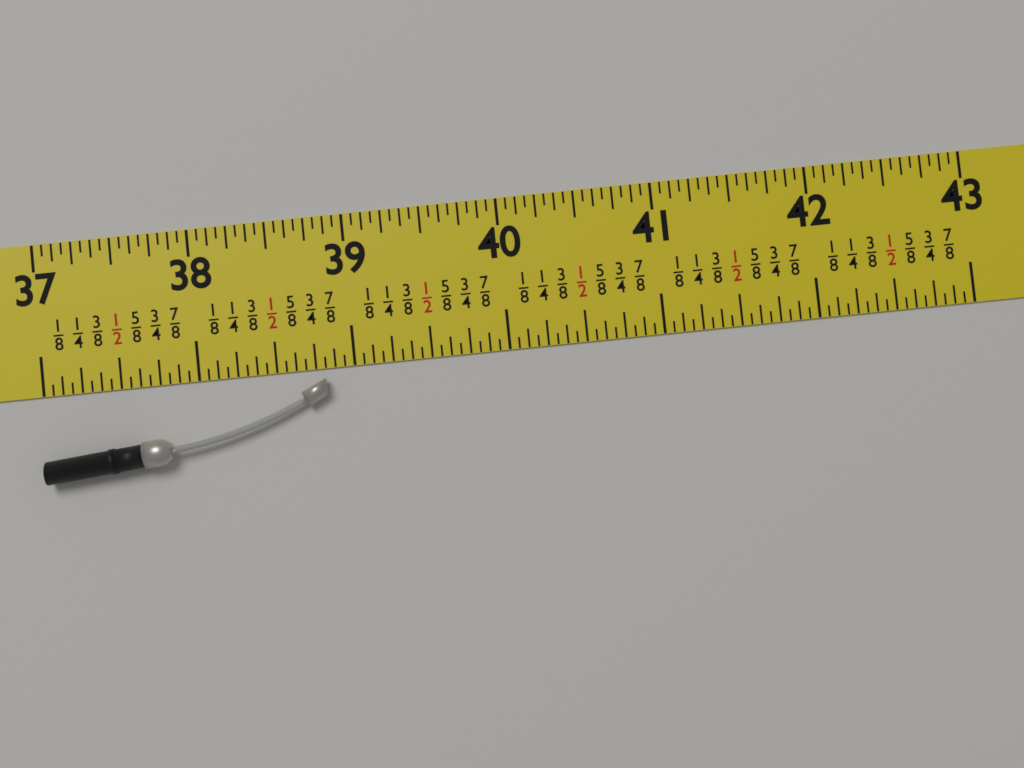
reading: 38.8125 in
